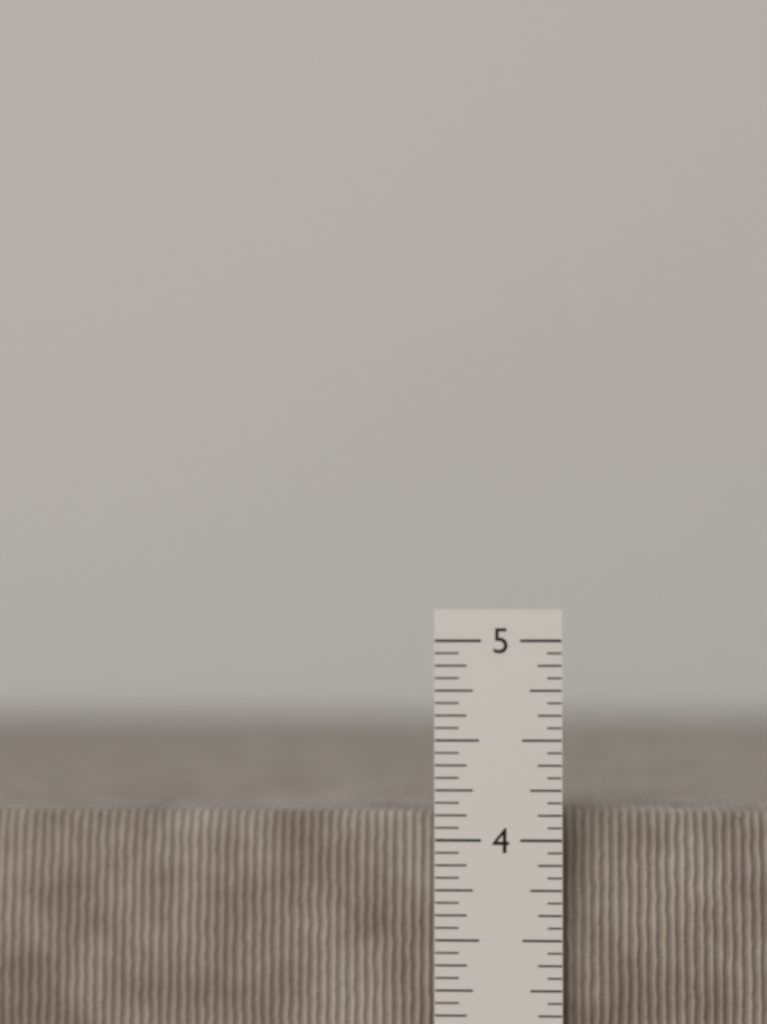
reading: 4.1250 in
